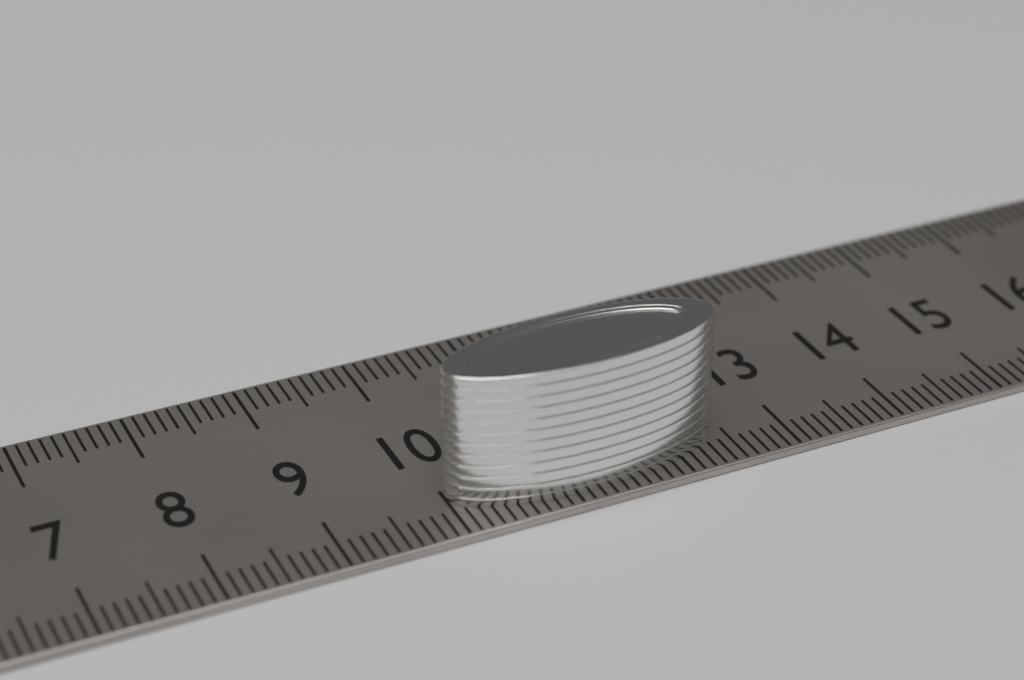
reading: 12.4 cm
